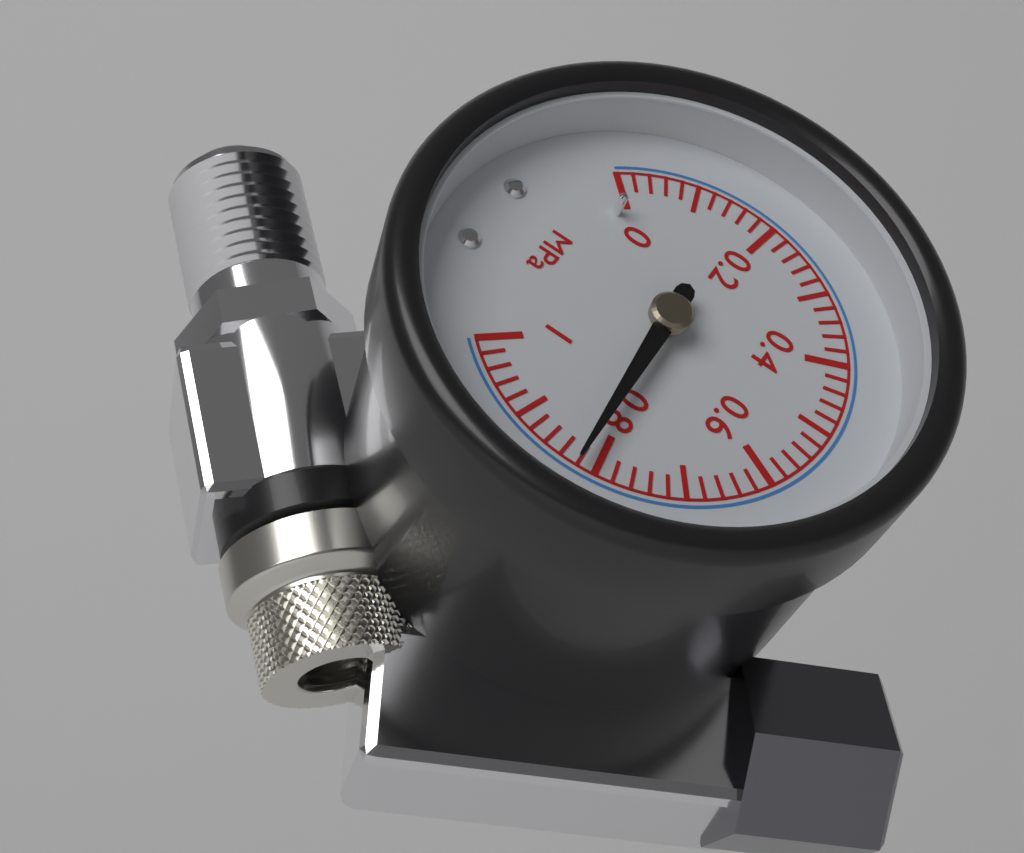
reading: 0.82 MPa
